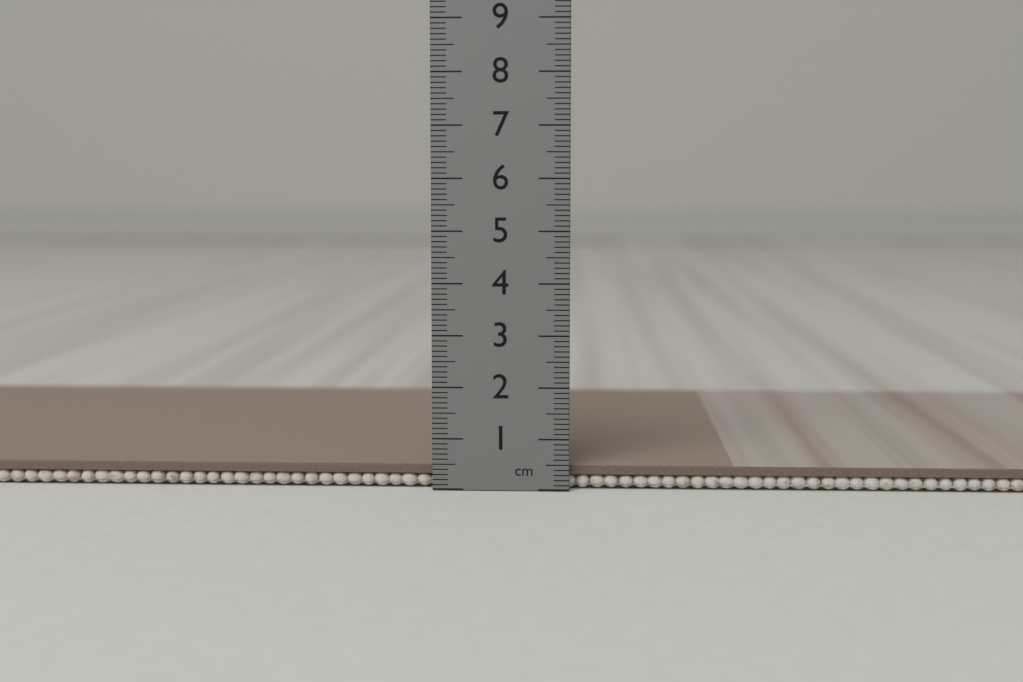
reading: 0.5 cm
